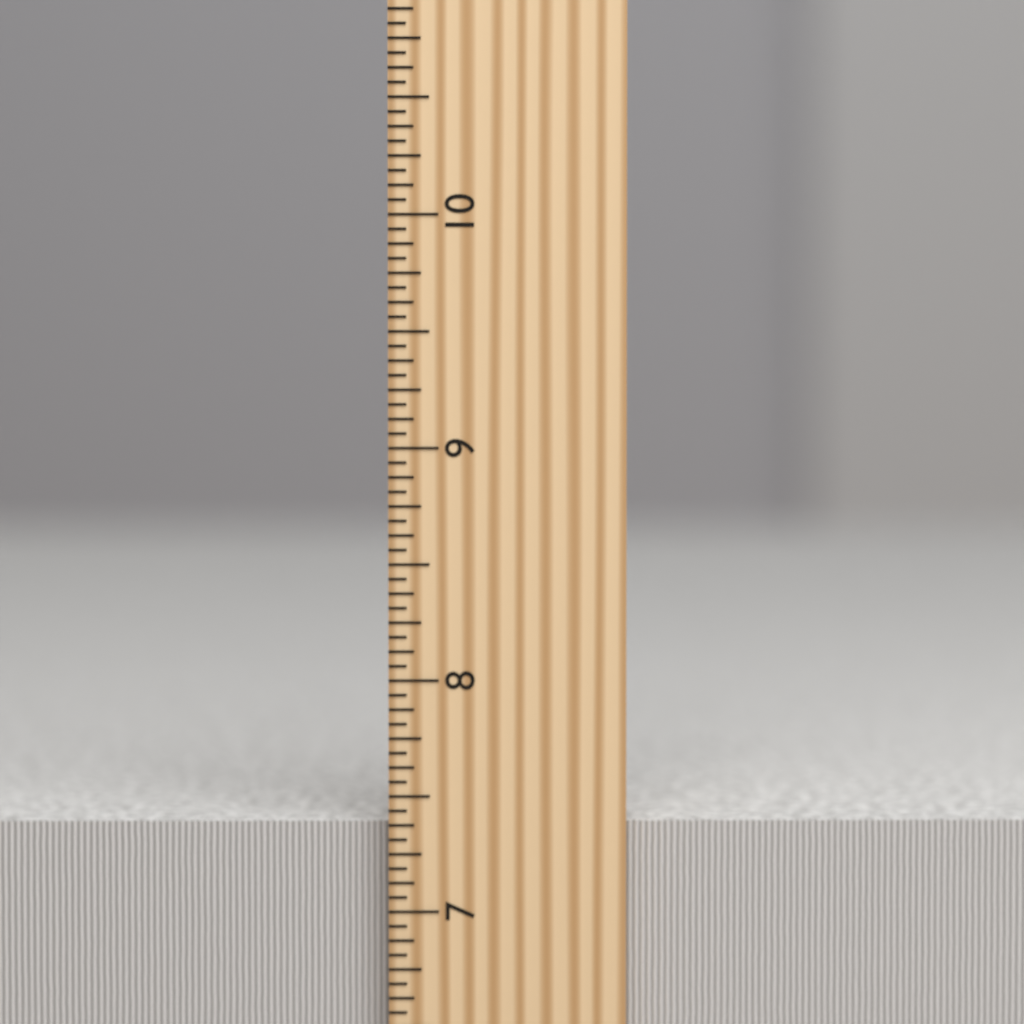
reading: 7.3750 inch
